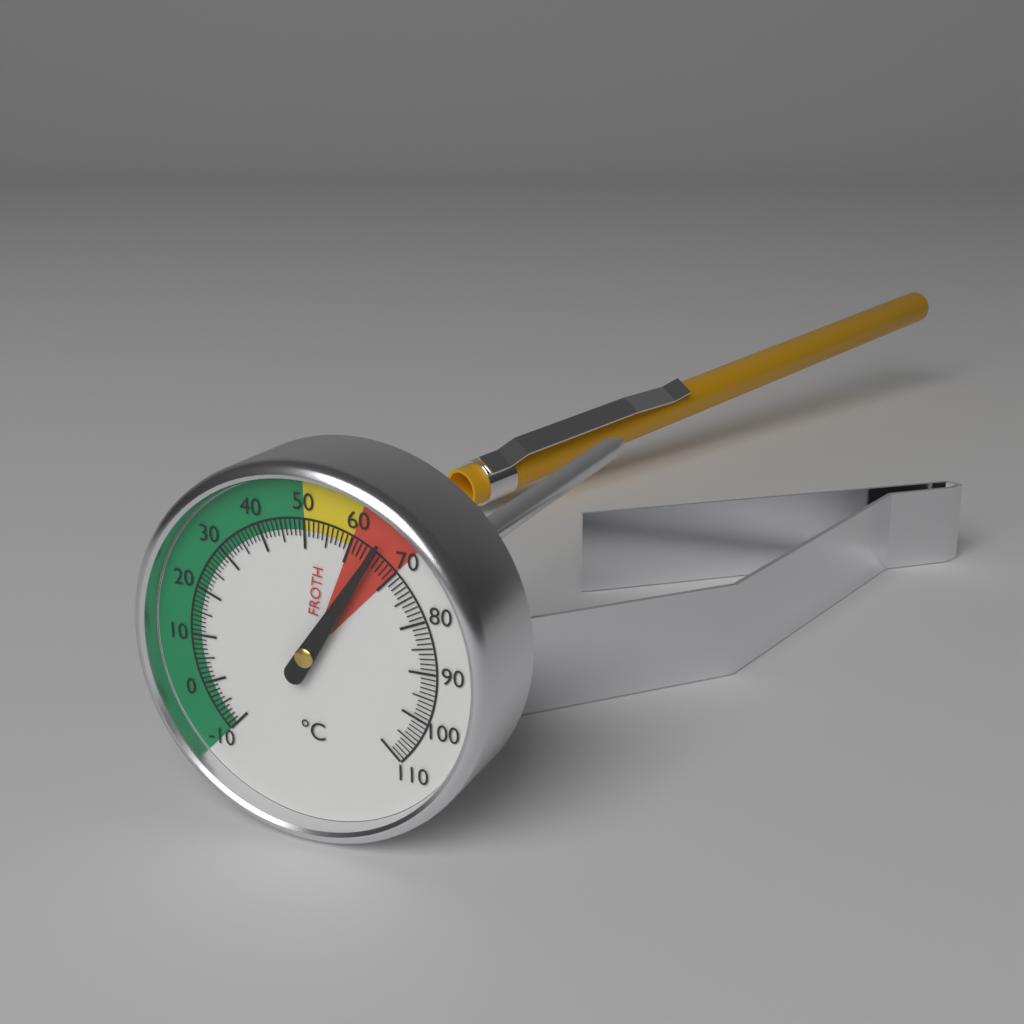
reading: 65 °C
